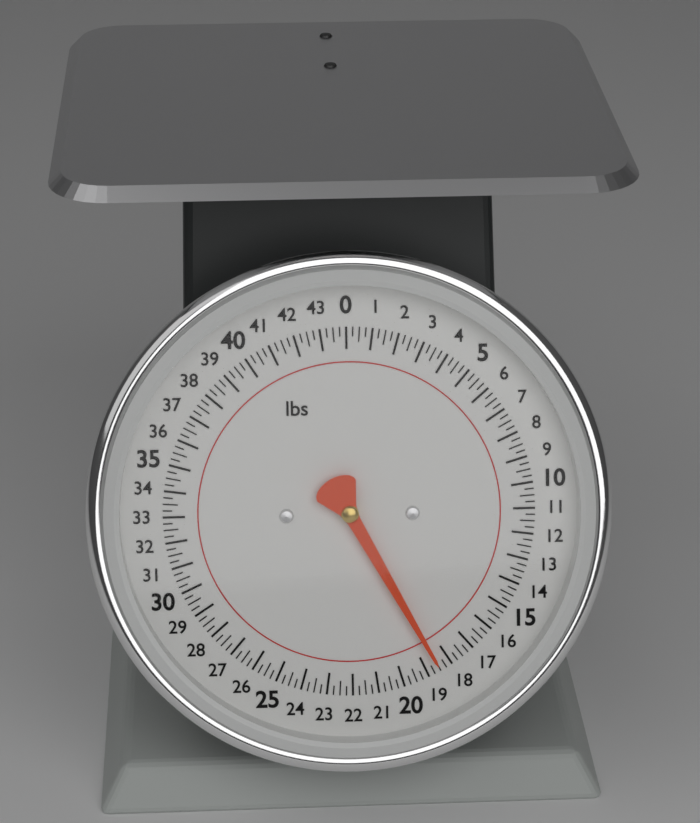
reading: 18.50 lbs
